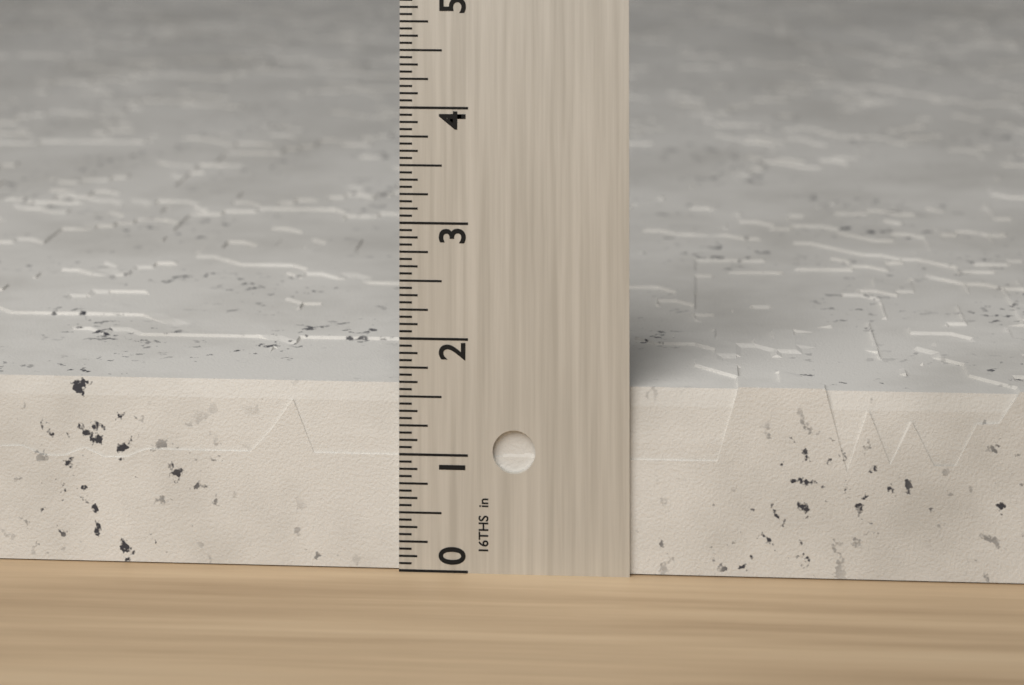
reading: 1.6250 in
